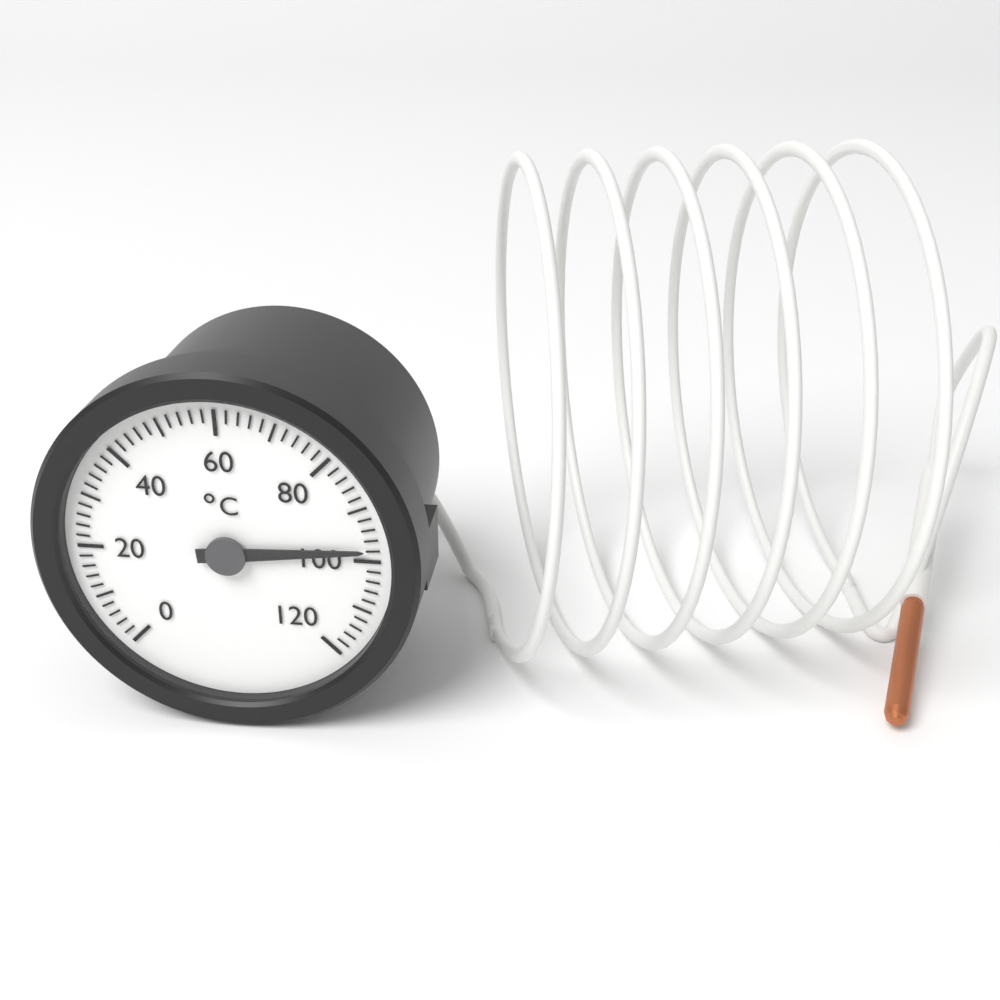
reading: 98 °C
